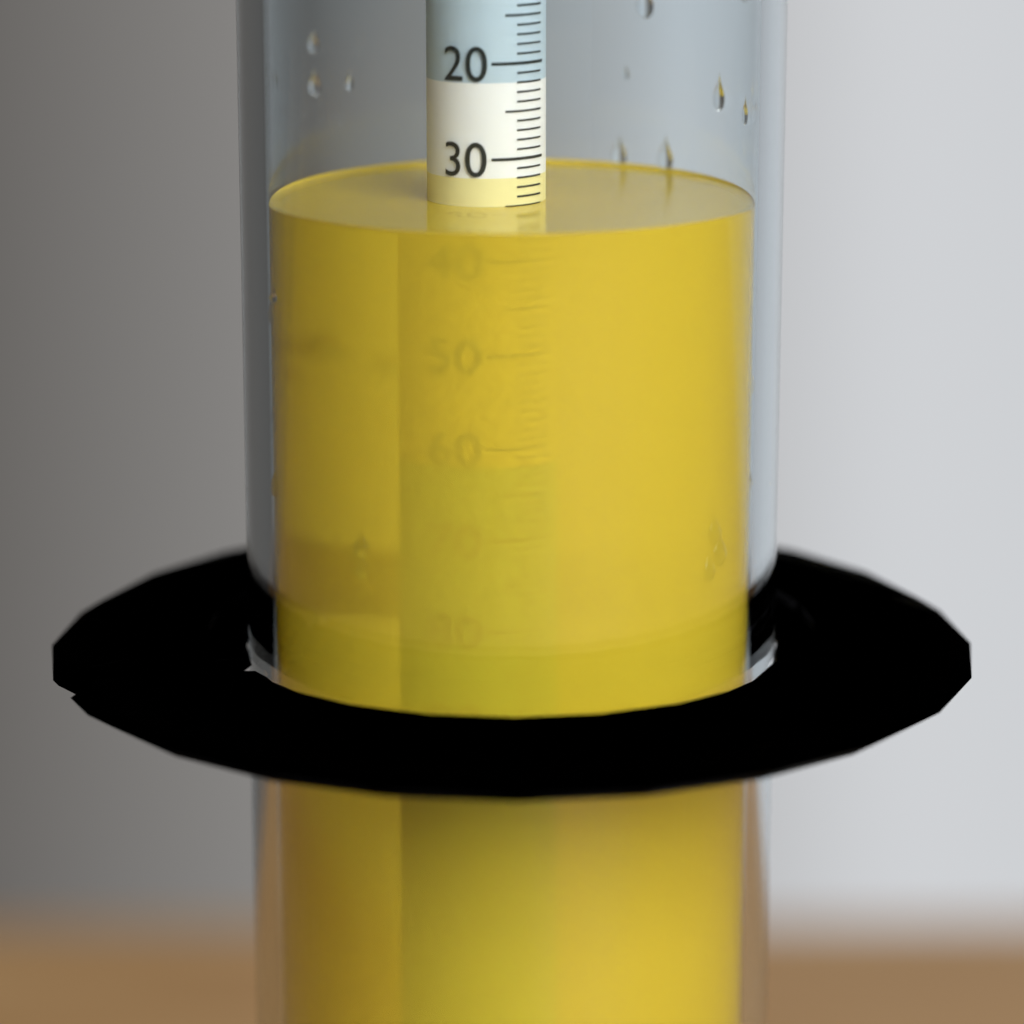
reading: 35 (no unit)
